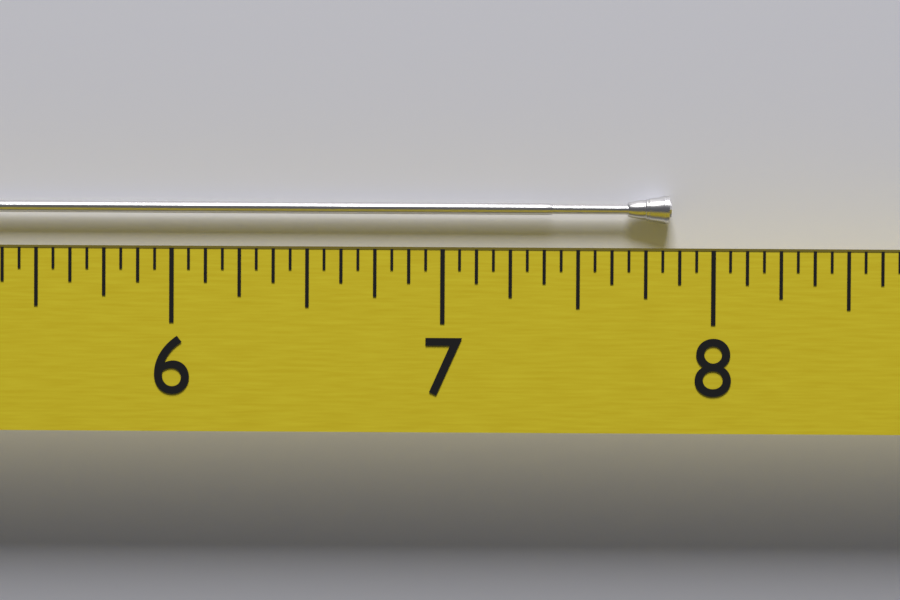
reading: 7.8750 (no unit)
